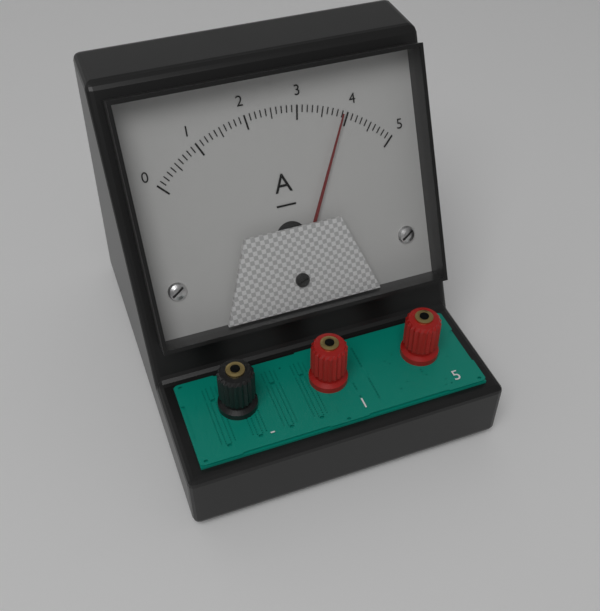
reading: 3.9 A
